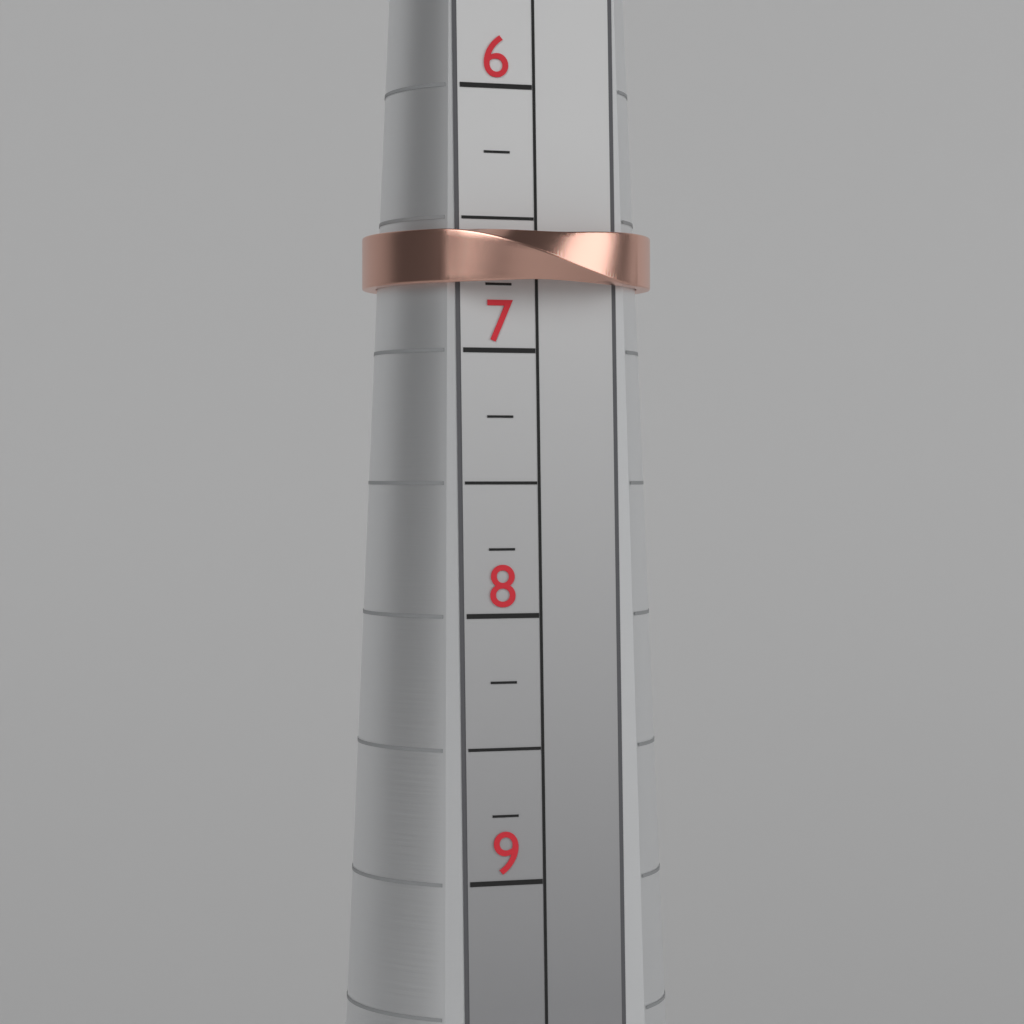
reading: 6.75 (no unit)
